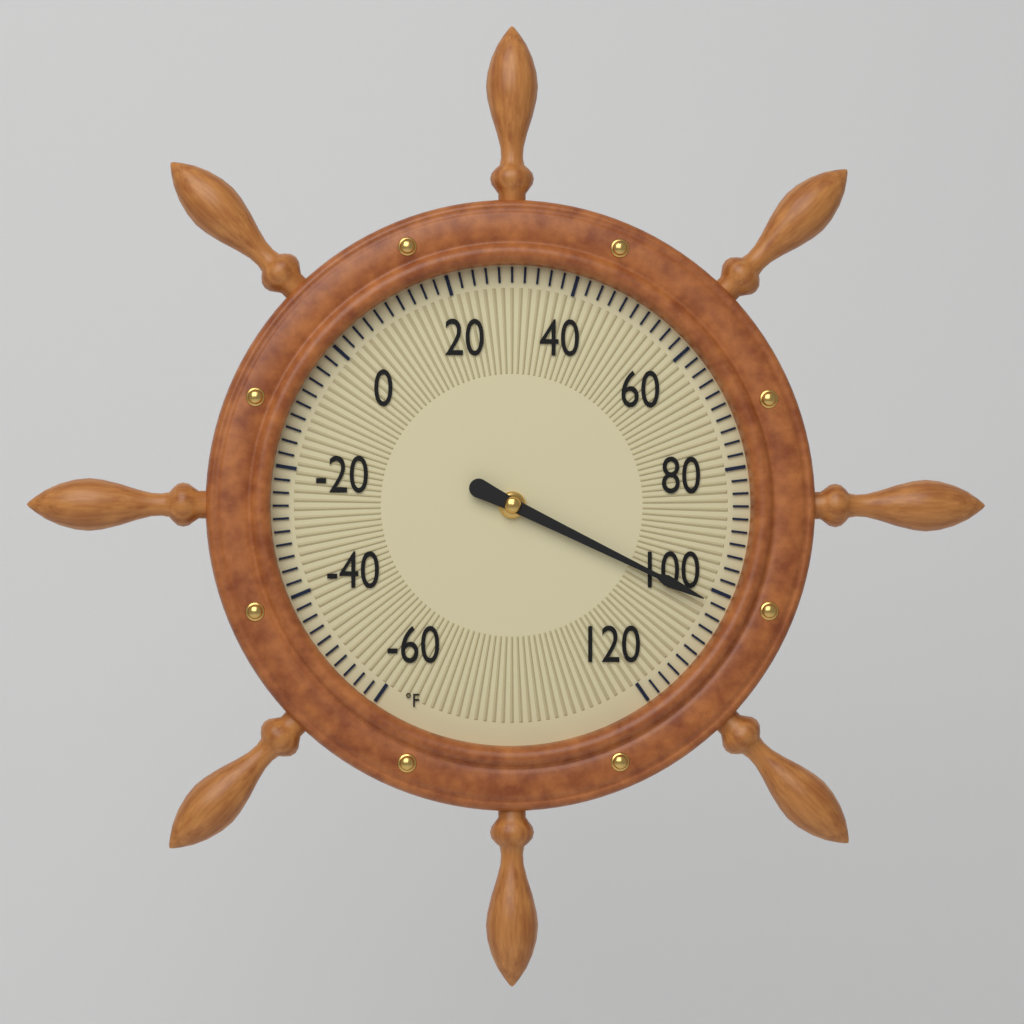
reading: 102 °F
